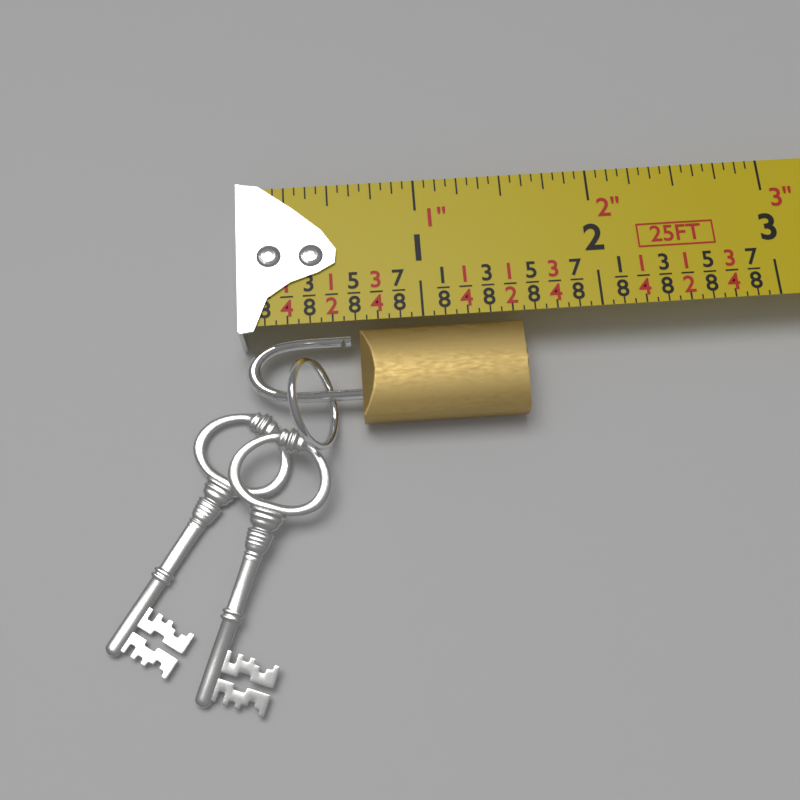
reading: 1.5625 in
